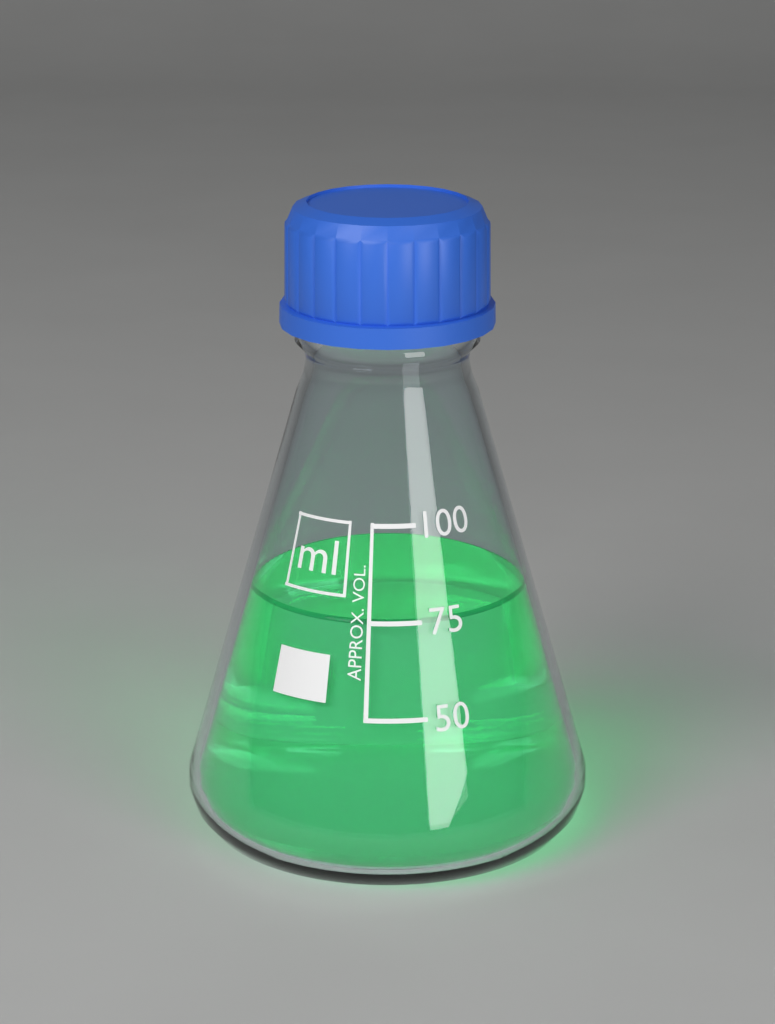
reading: 75 ml
